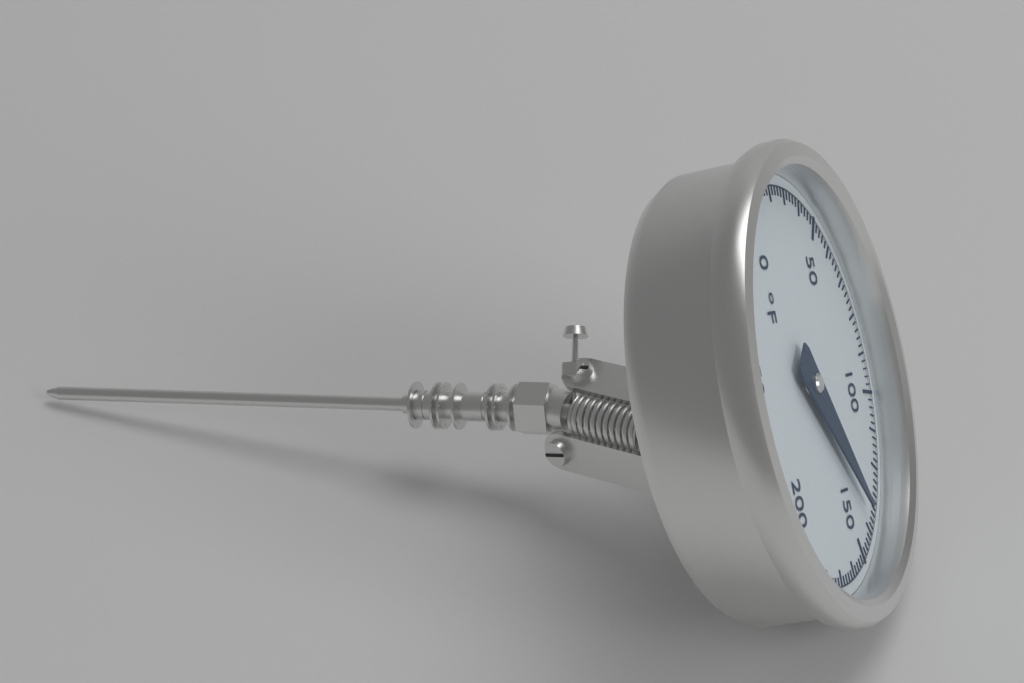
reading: 136 °F
